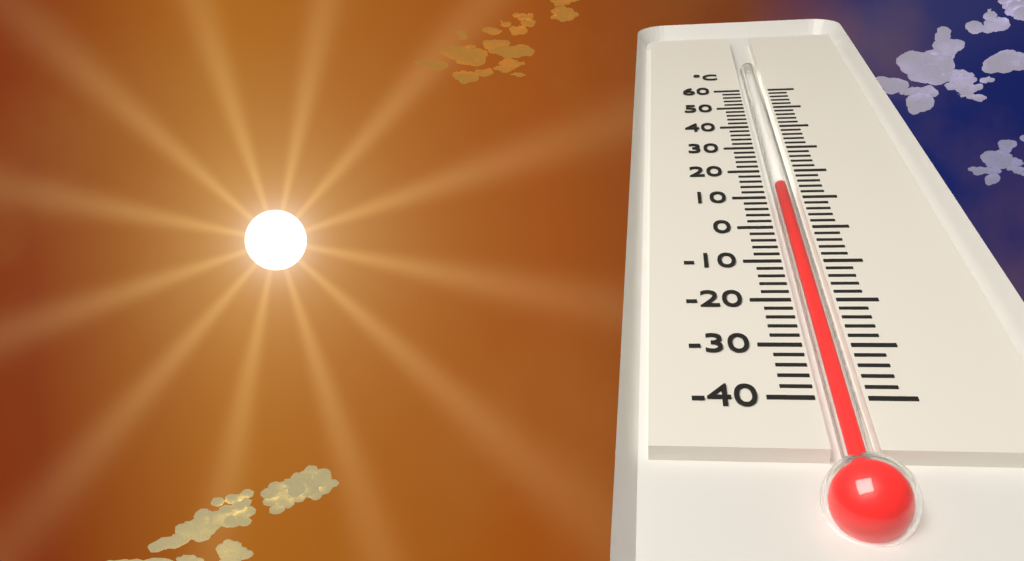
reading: 14 °C
